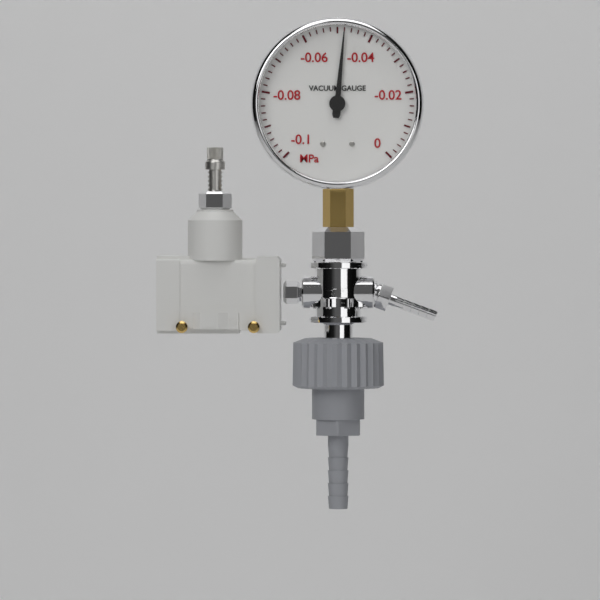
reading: -0.048 MPa
